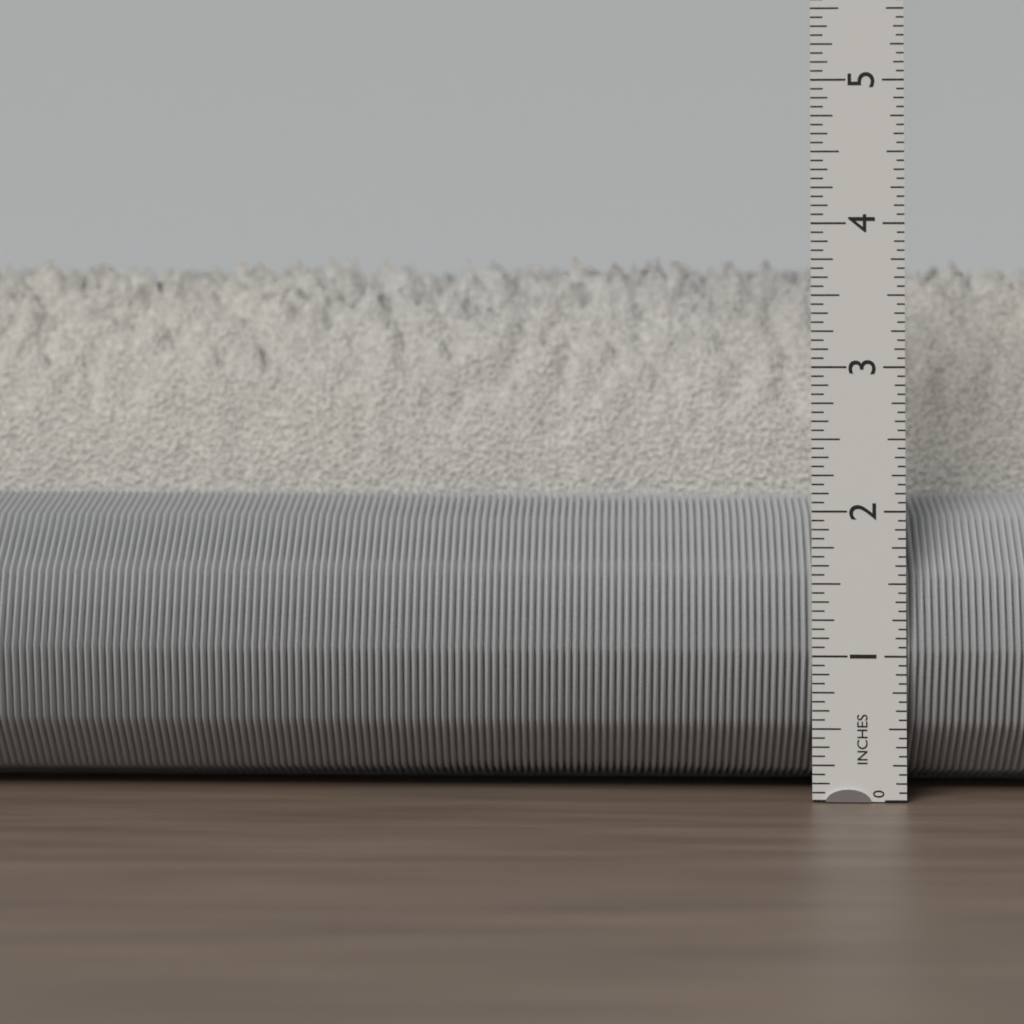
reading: 3.8750 in
